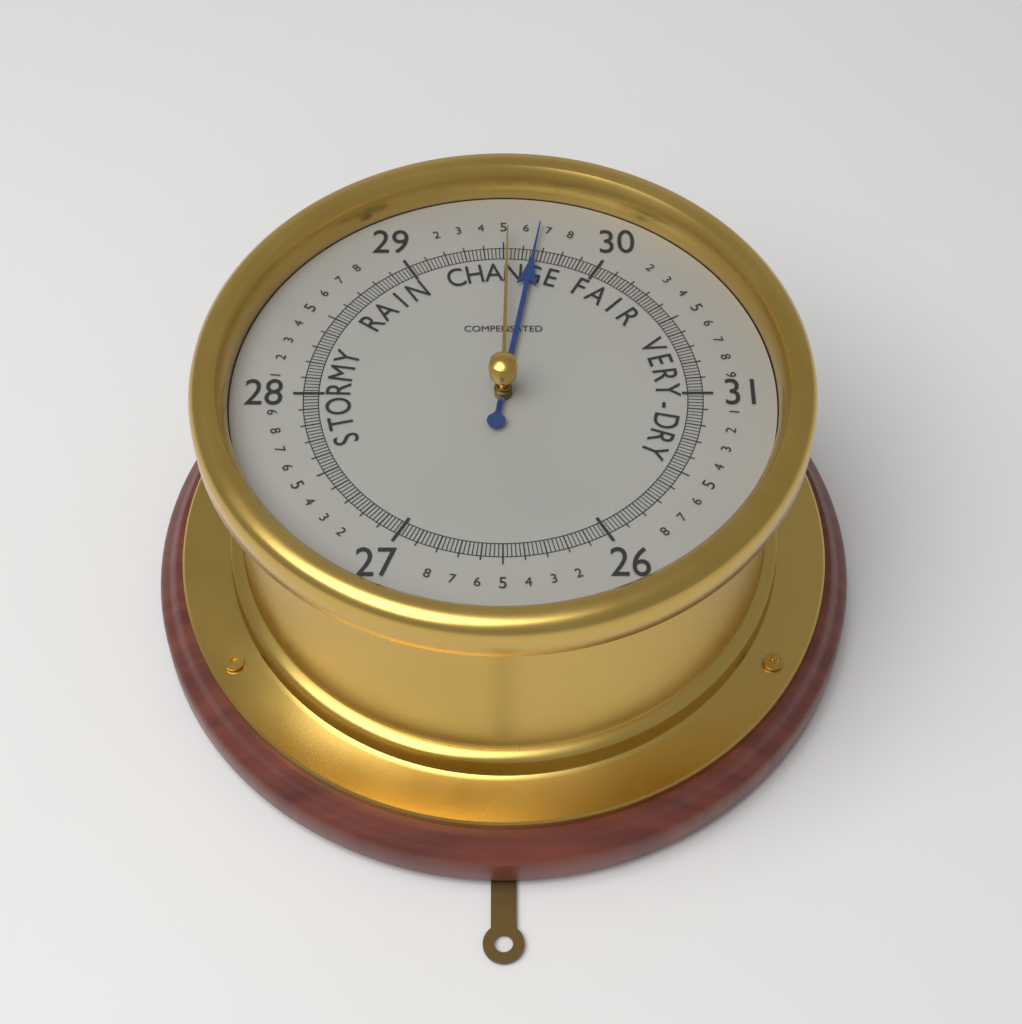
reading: 29.66 (no unit)
